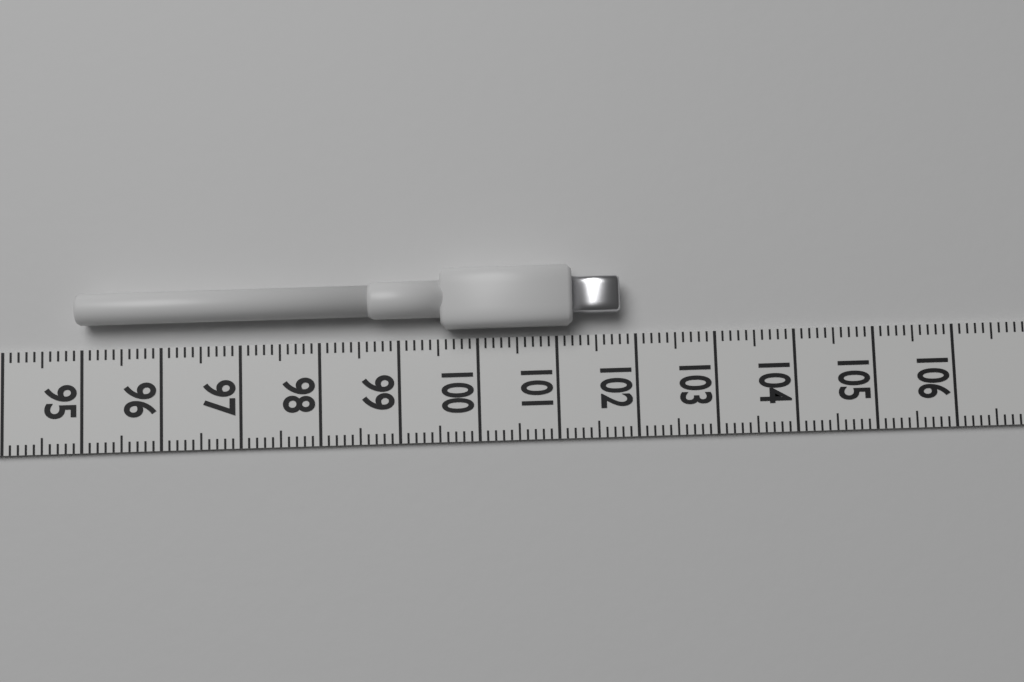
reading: 101.8 (no unit)
